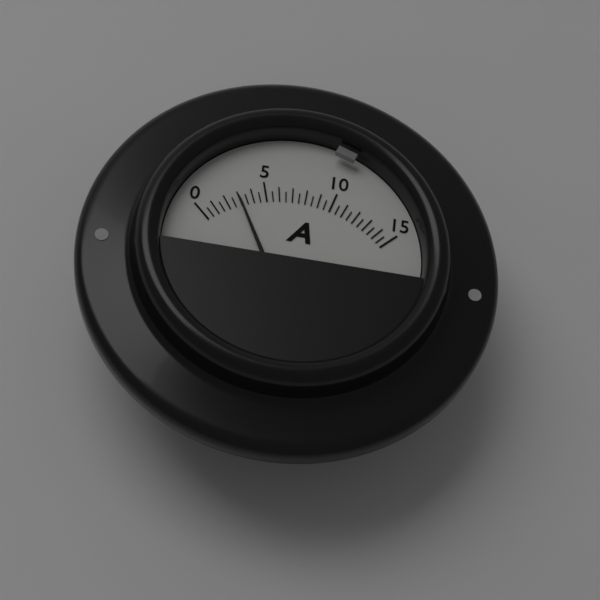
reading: 3.0 A
